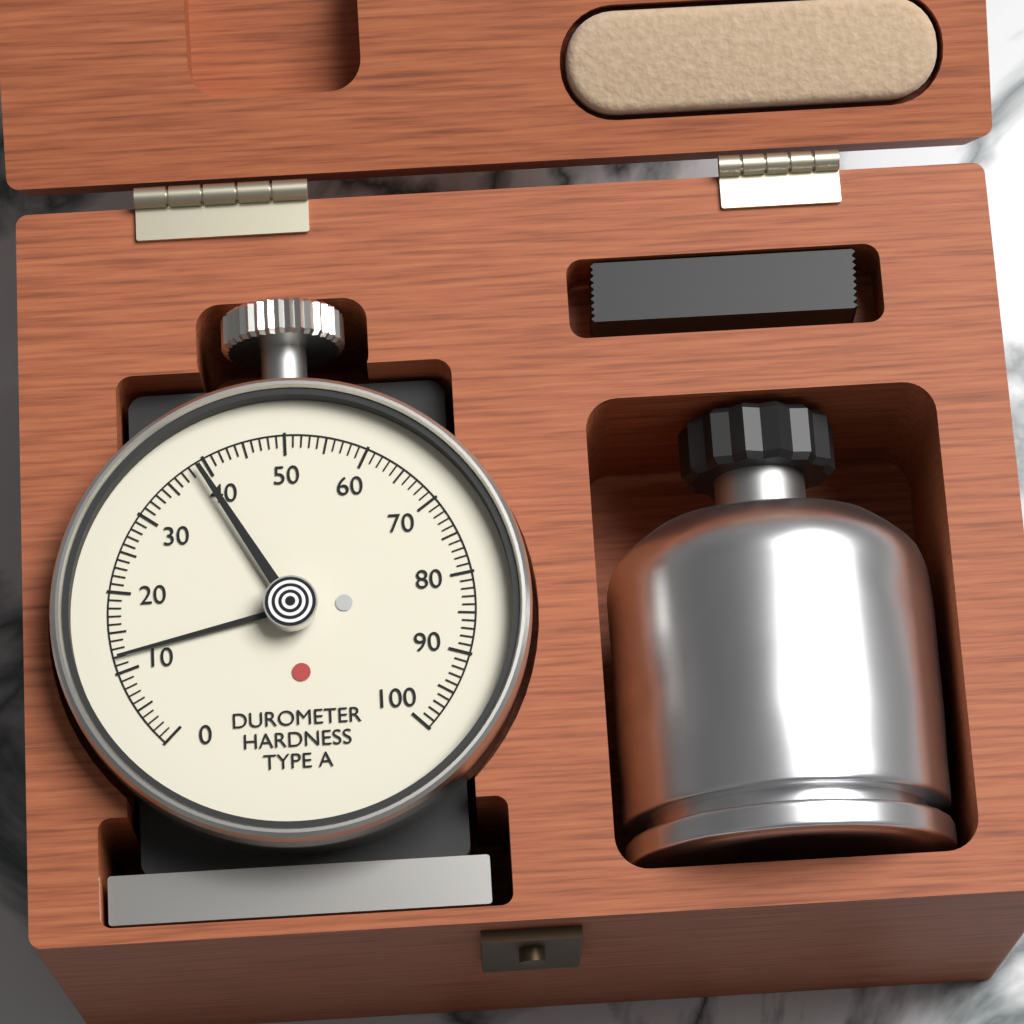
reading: 12 Shore A
